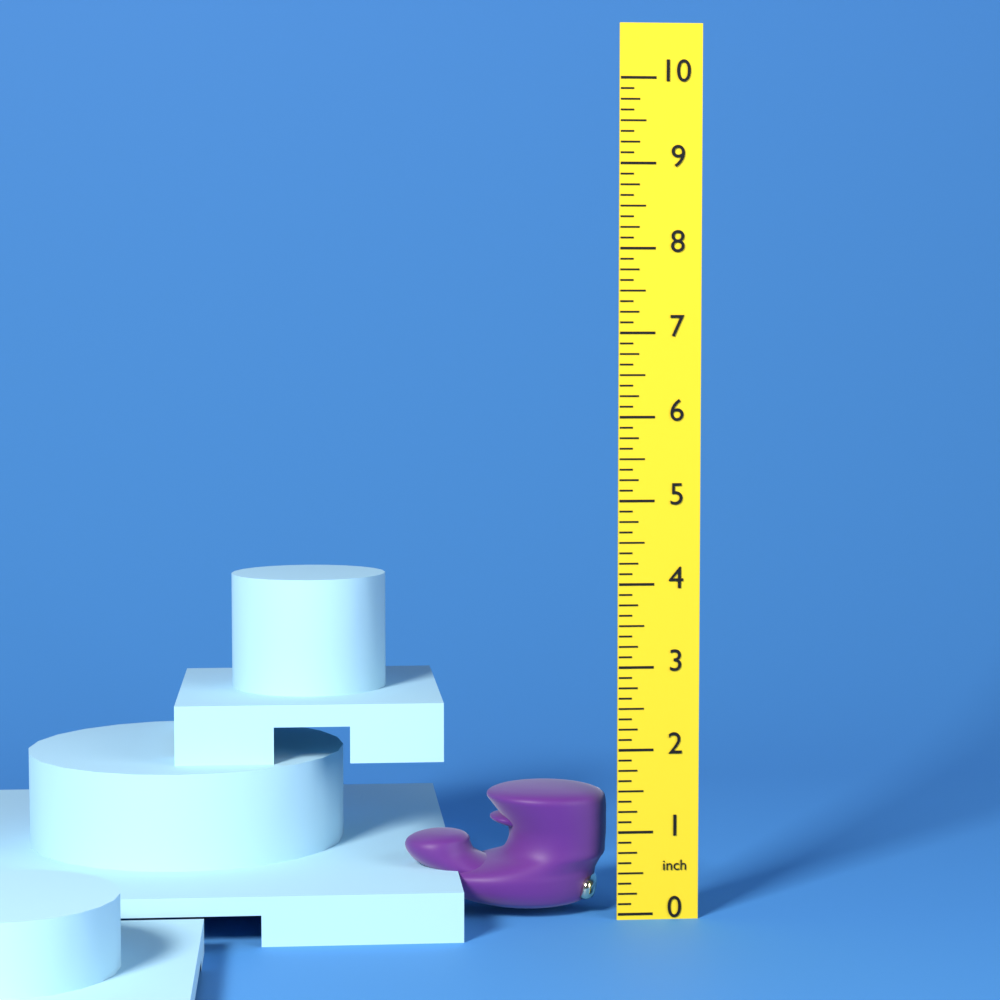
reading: 1.500 inch
